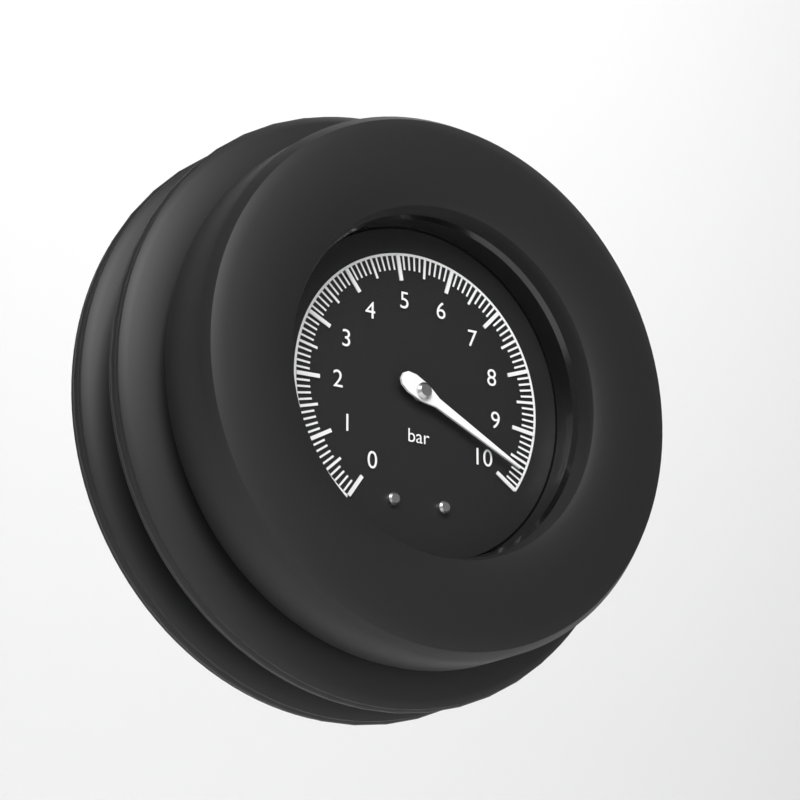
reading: 9.7 bar
